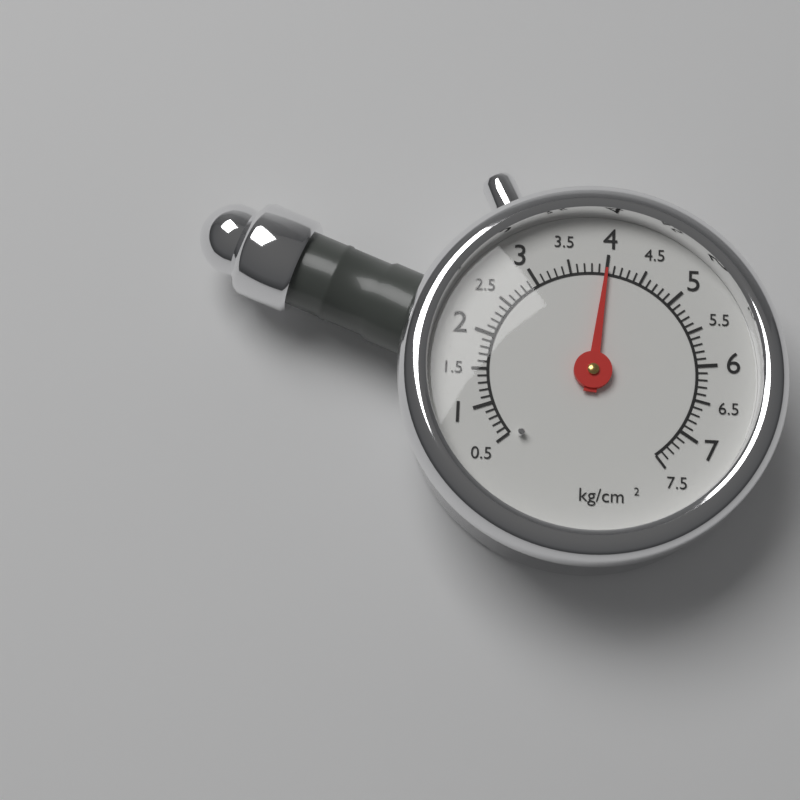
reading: 4.0 kg/cm²
